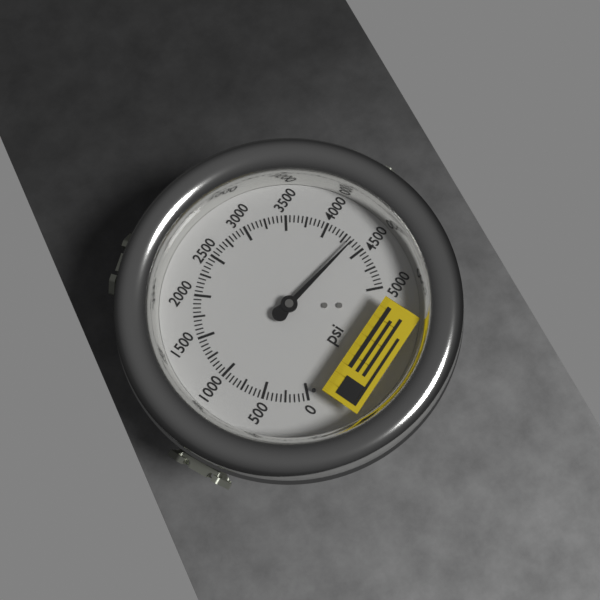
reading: 4350 psi
